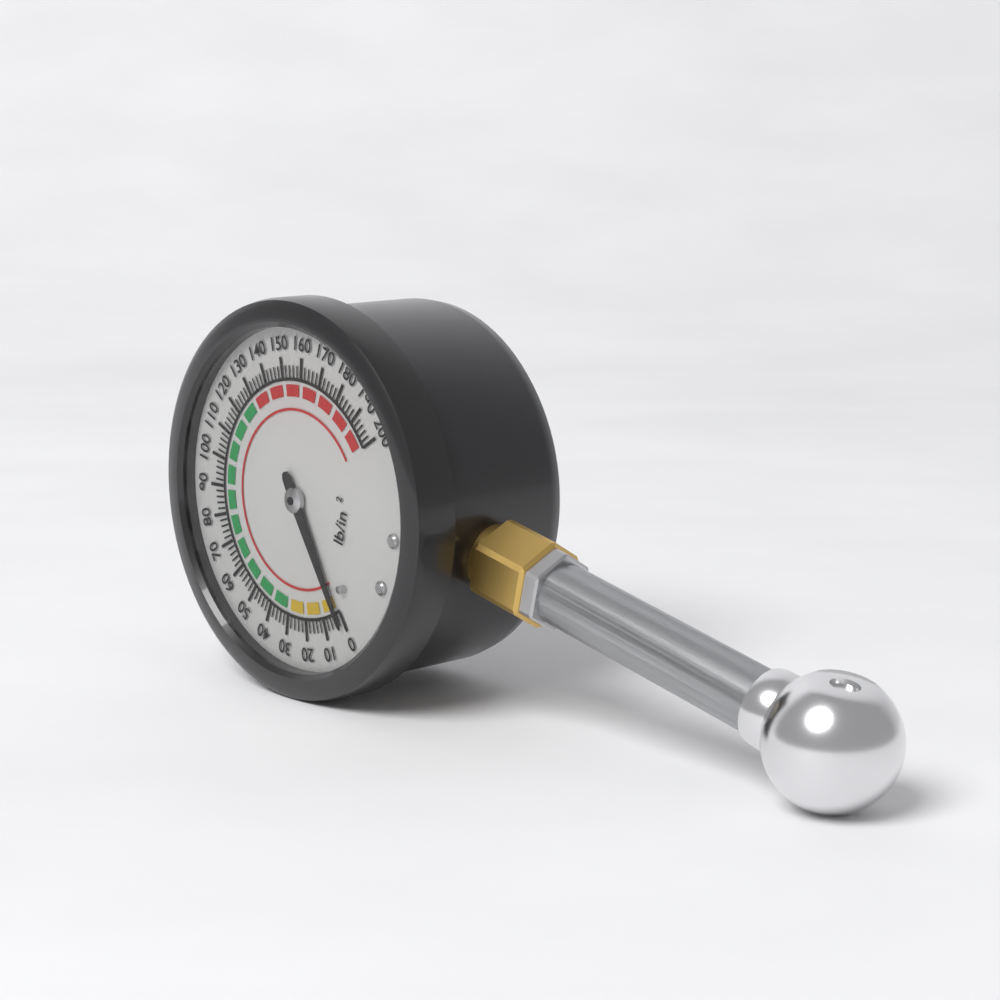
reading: 2 psi
